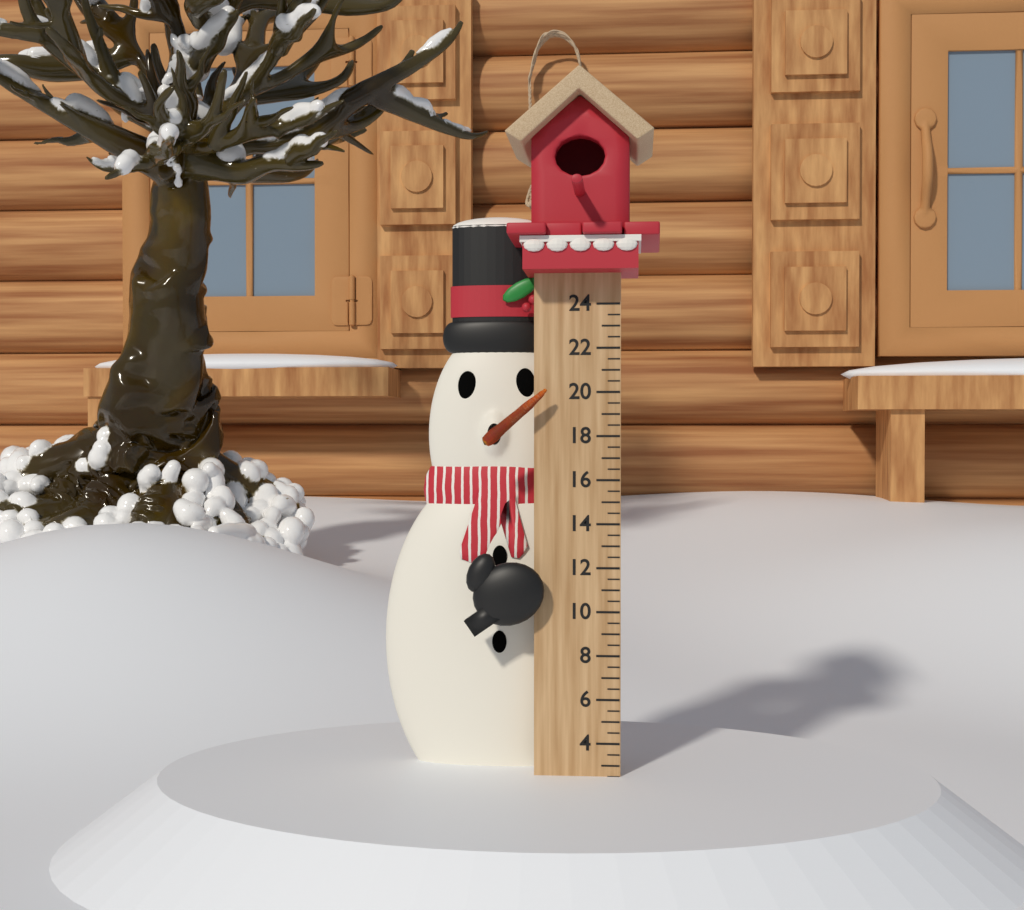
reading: 2.5 (no unit)
